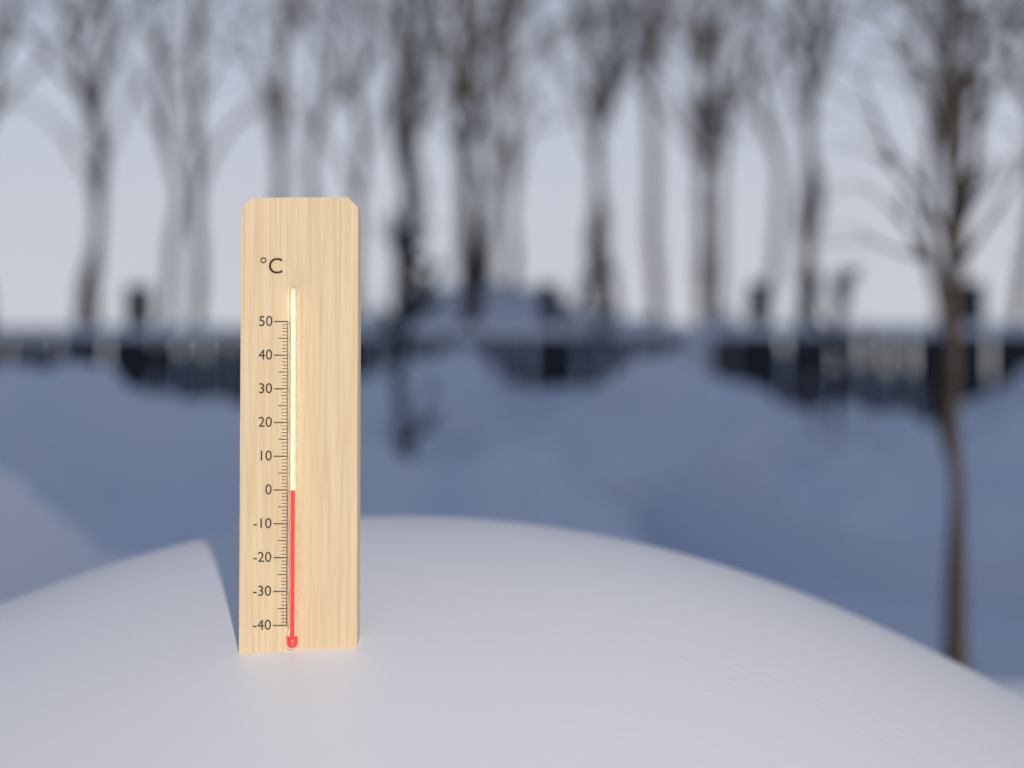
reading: 0 °C
